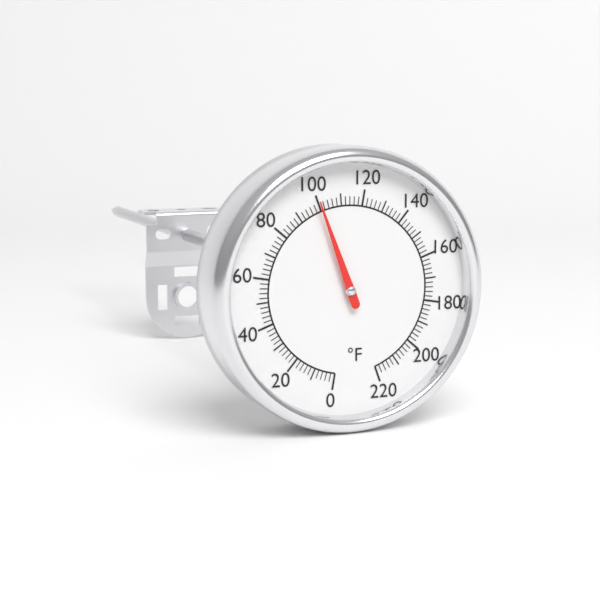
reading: 100 °F
